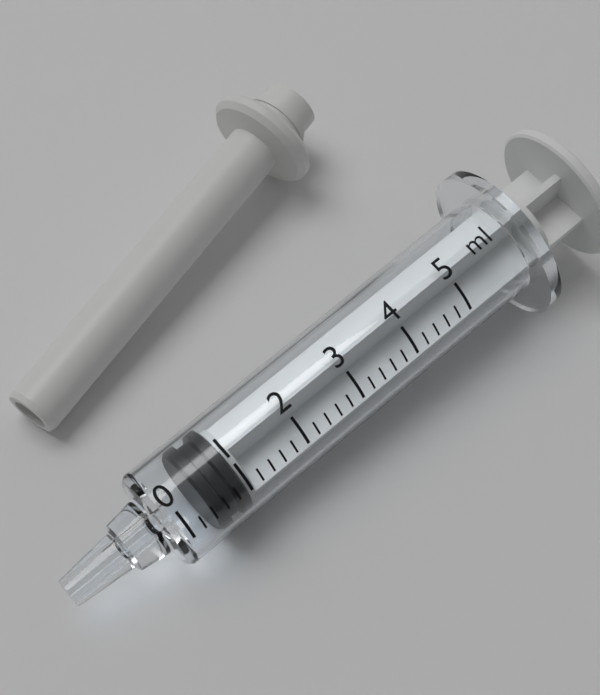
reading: 0.4 ml
